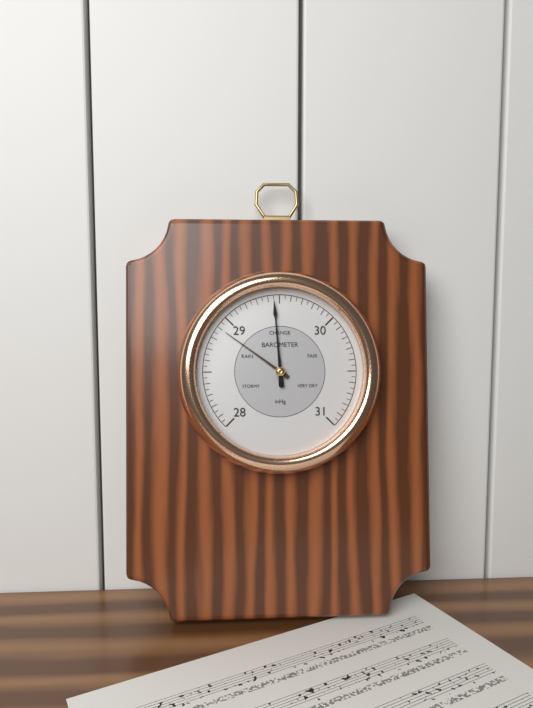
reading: 29.45 inHg
